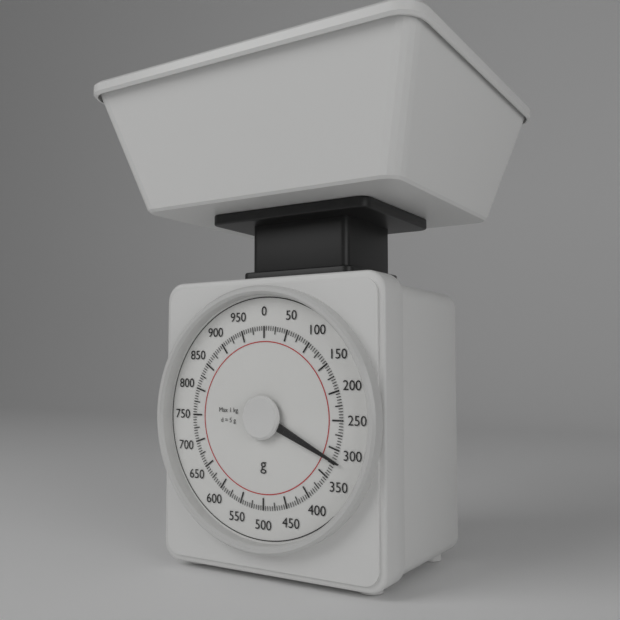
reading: 320 g
